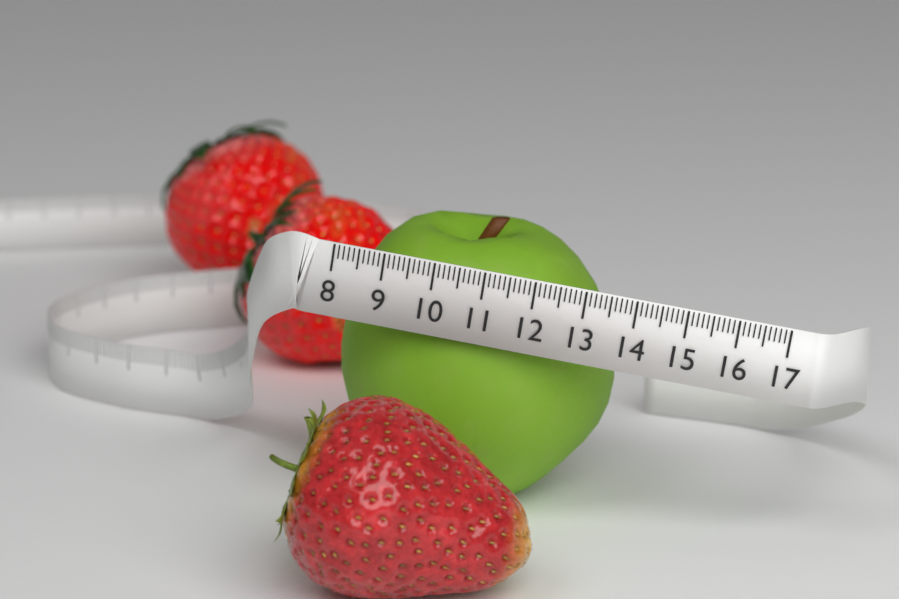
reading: 13.7 (no unit)
